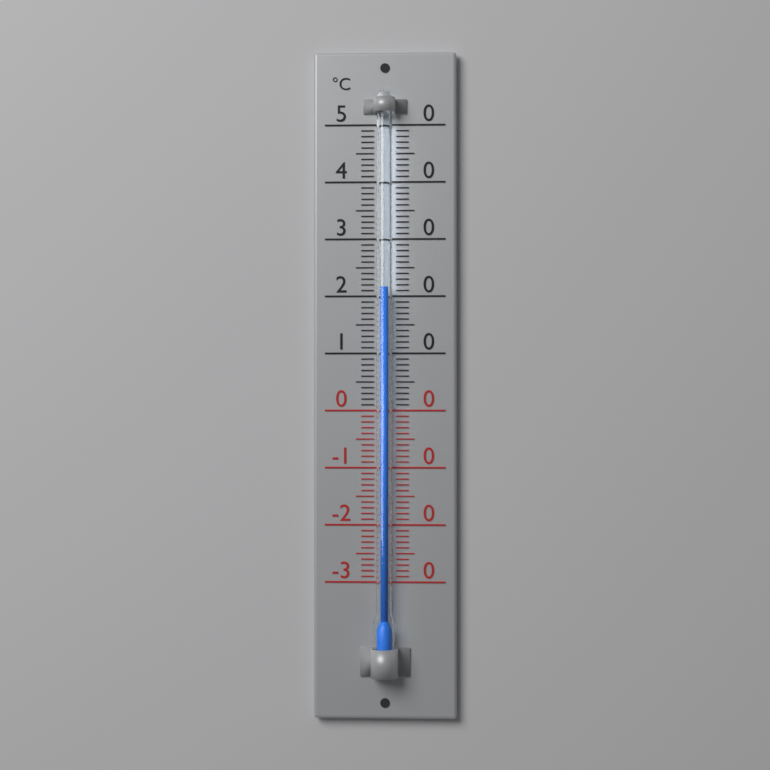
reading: 21.5 °C
